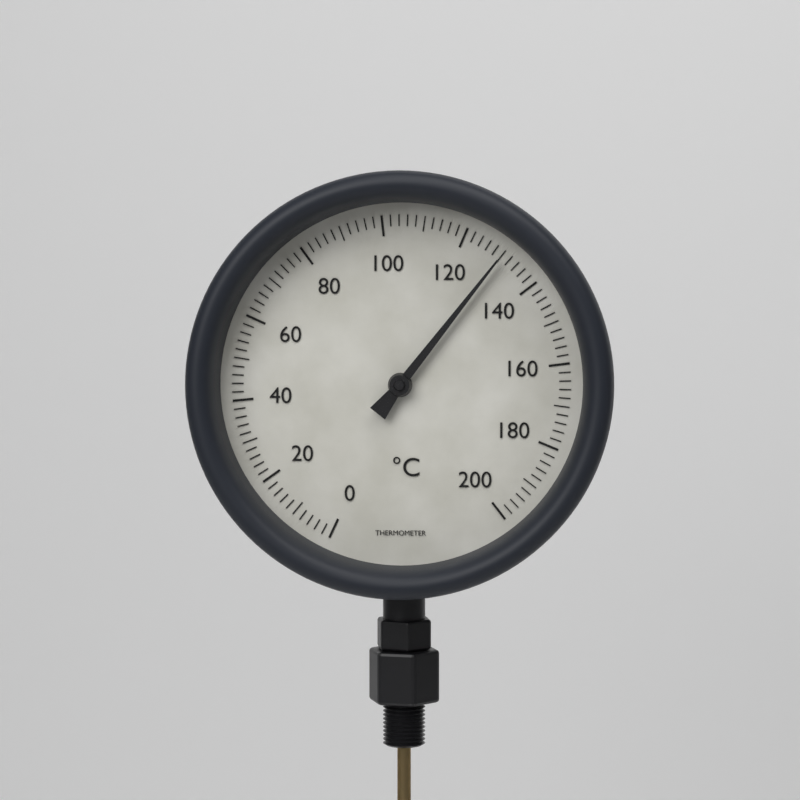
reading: 130 °C
